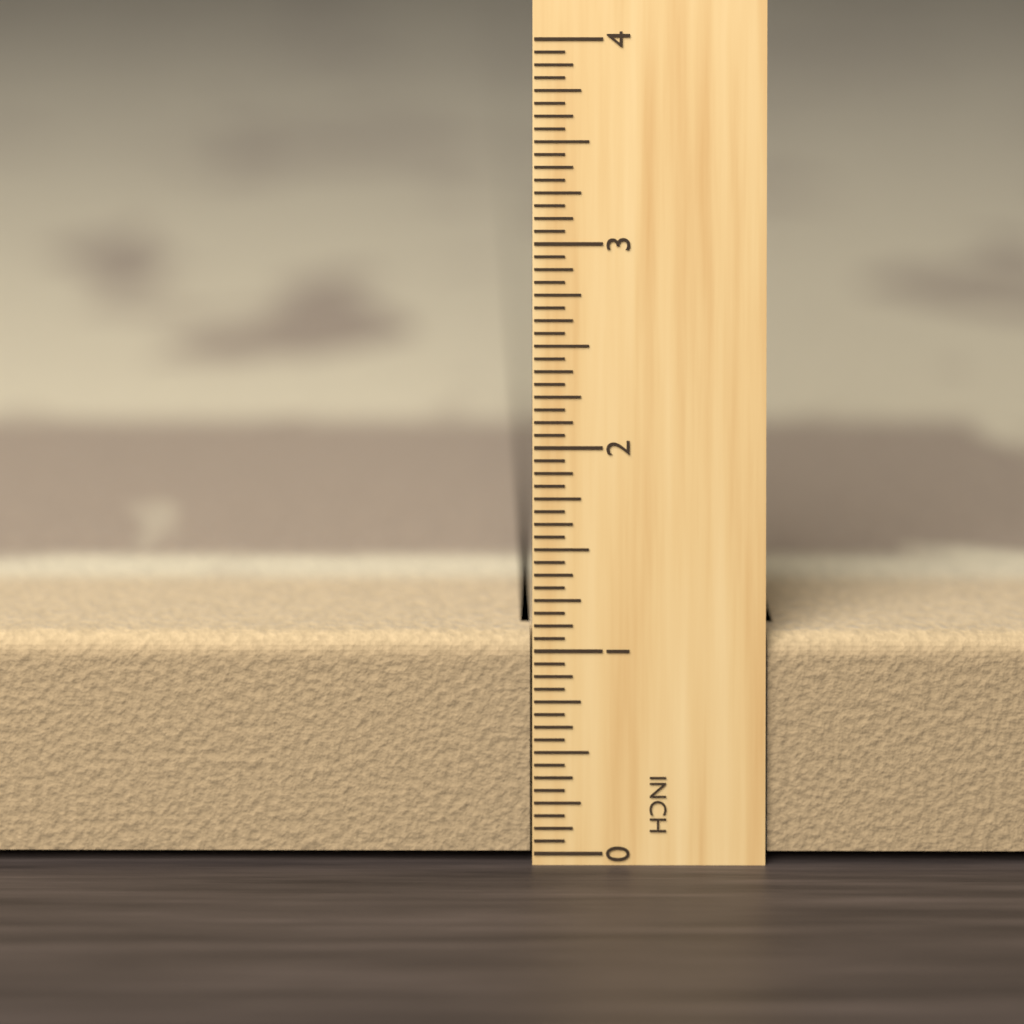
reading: 1.0625 in
